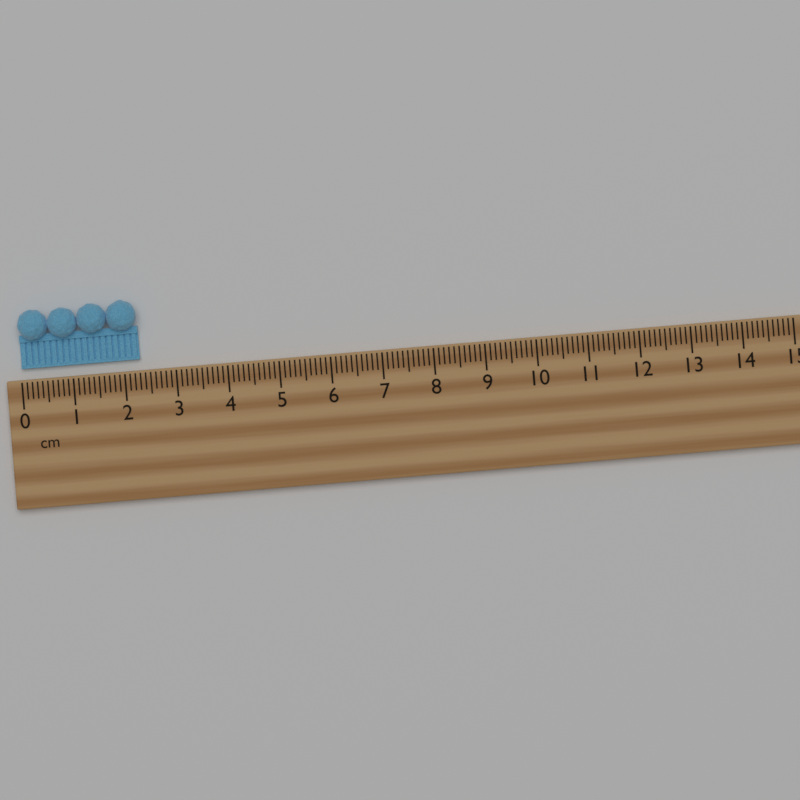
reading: 2.3 cm
